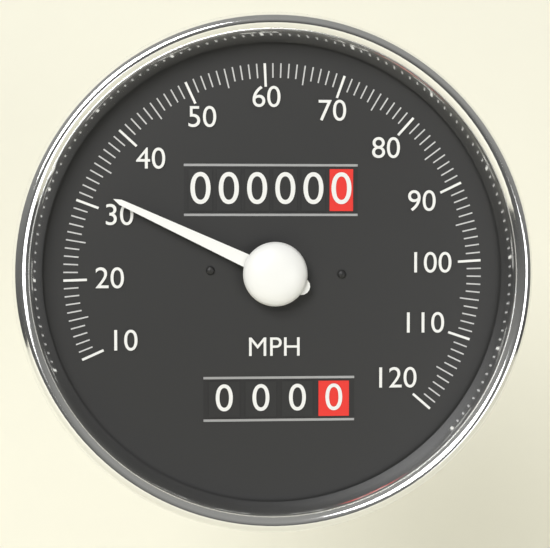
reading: 32 MPH
